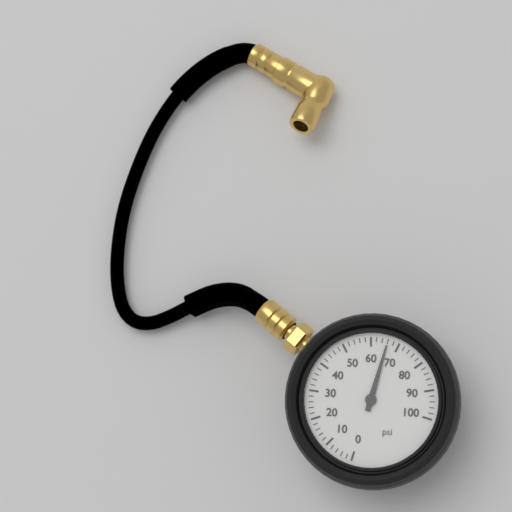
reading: 66 psi
